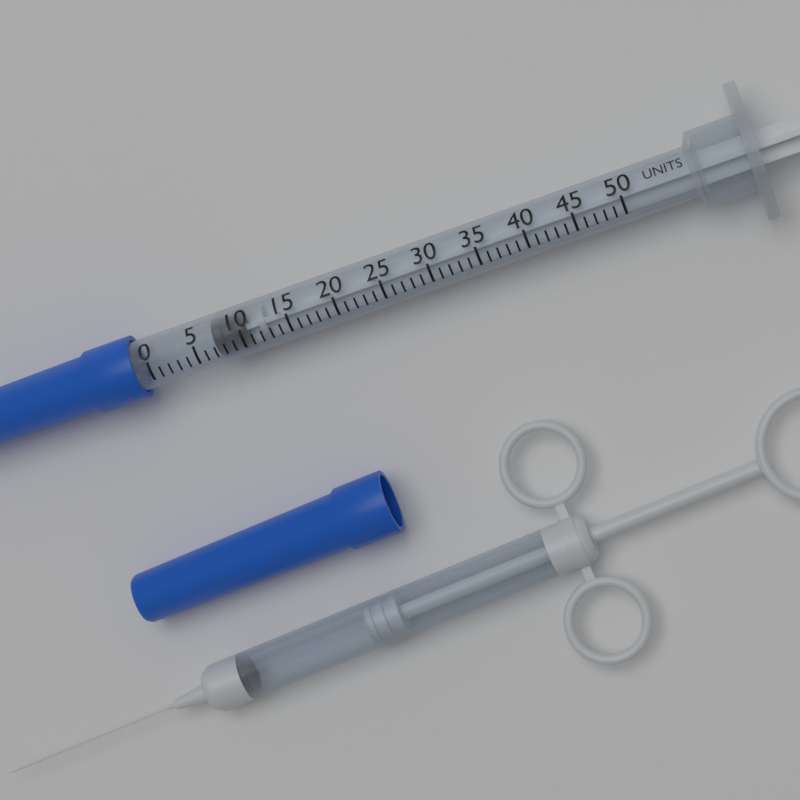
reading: 7 units
